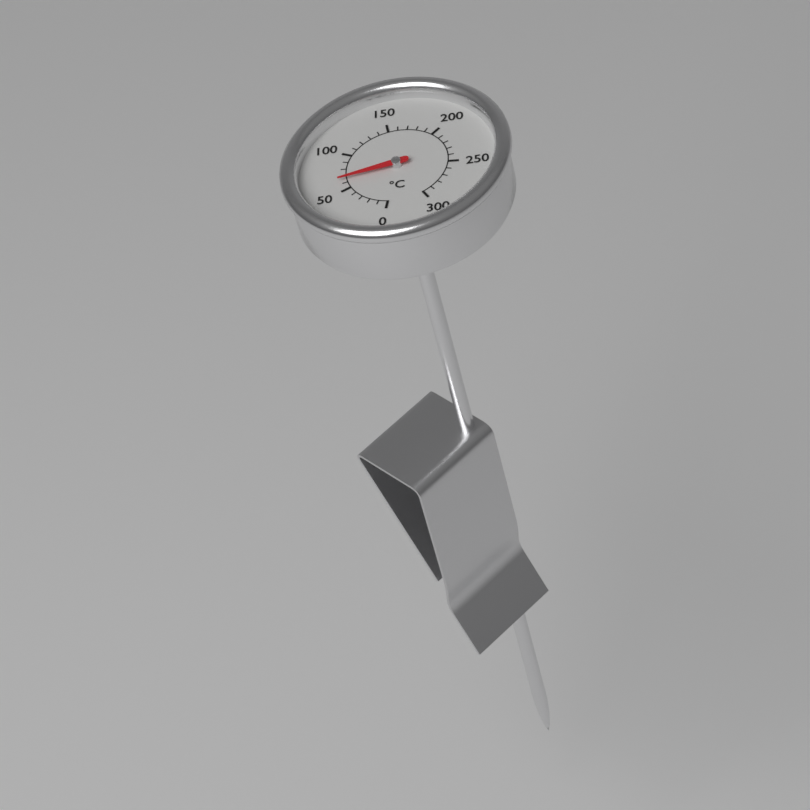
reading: 65 °C
